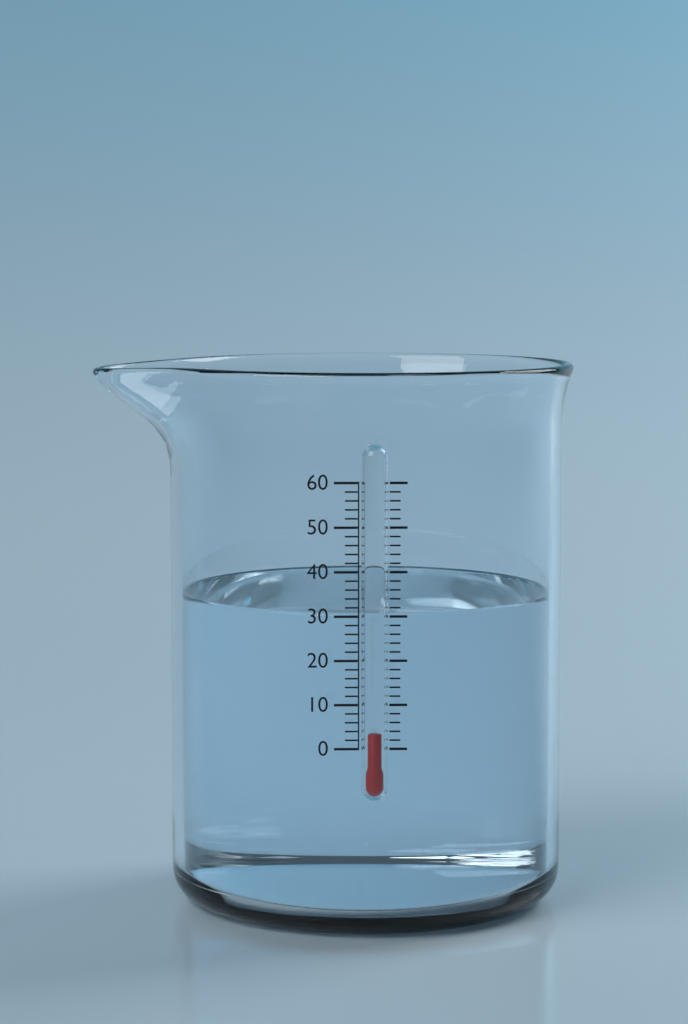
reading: 4 (no unit)
